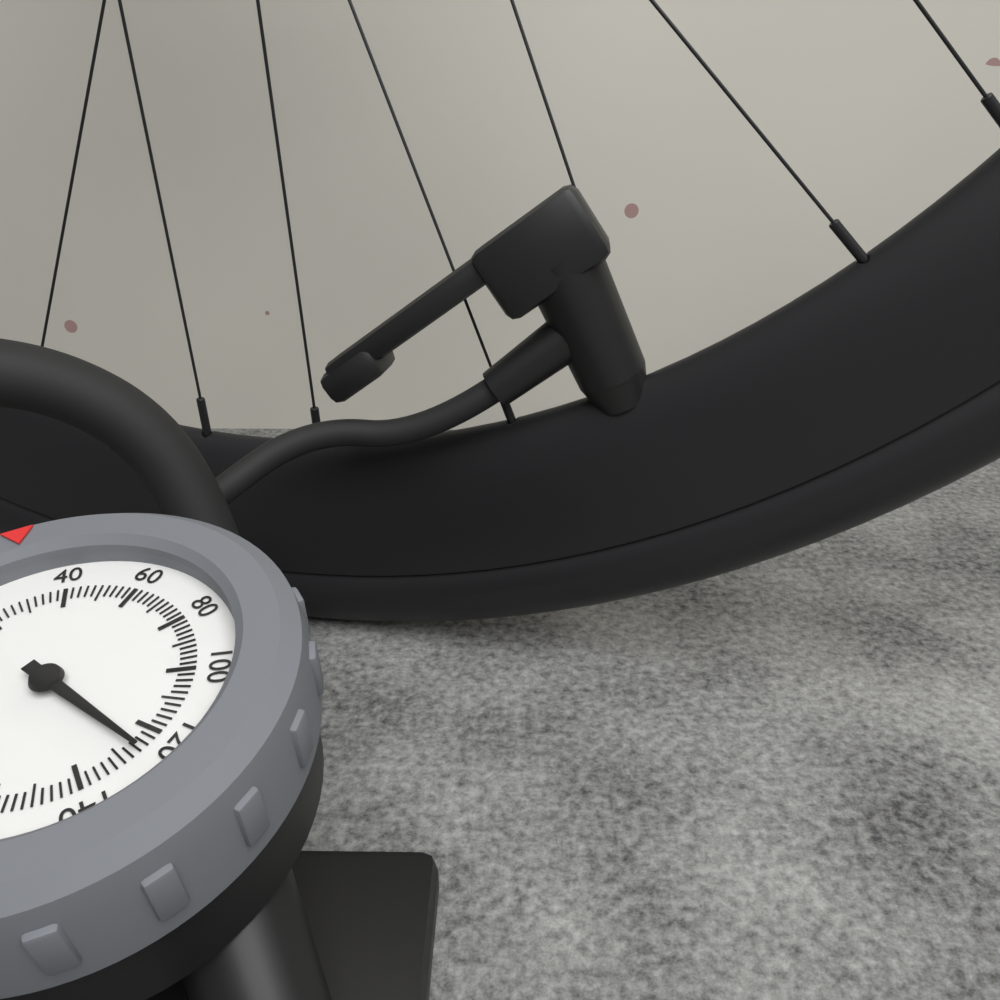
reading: 126 psi
